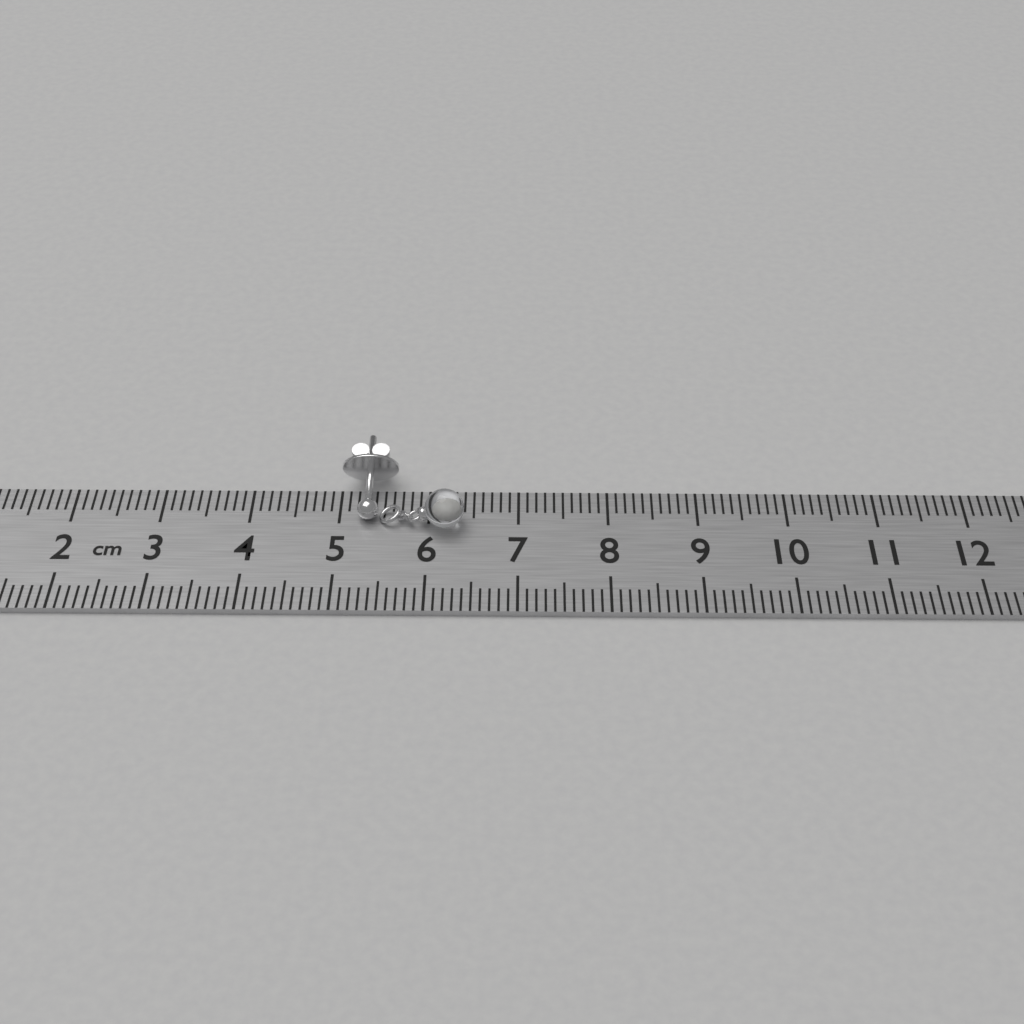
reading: 6.4 cm
